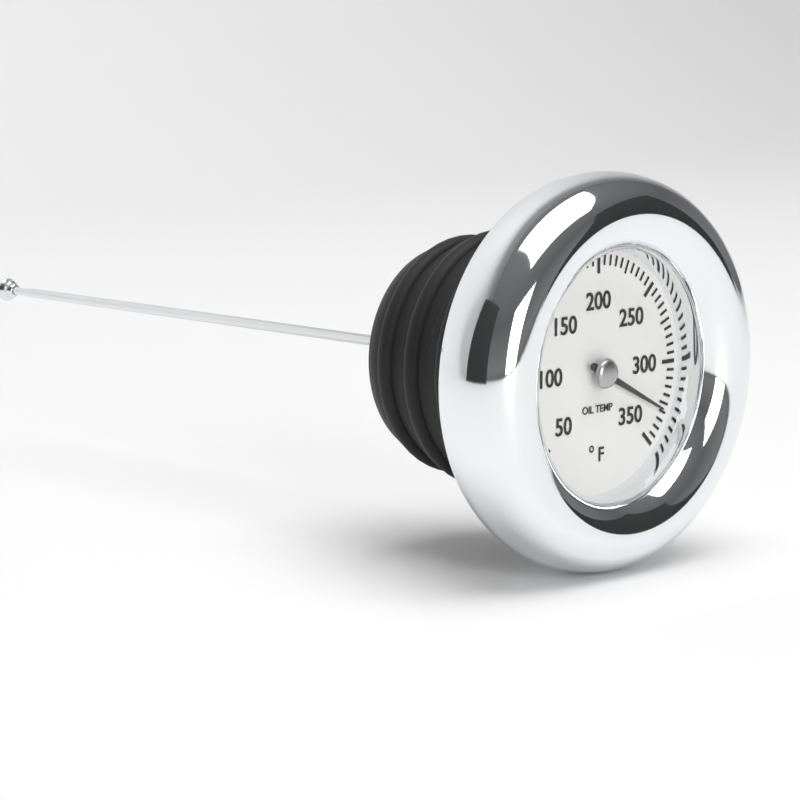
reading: 330 °F
